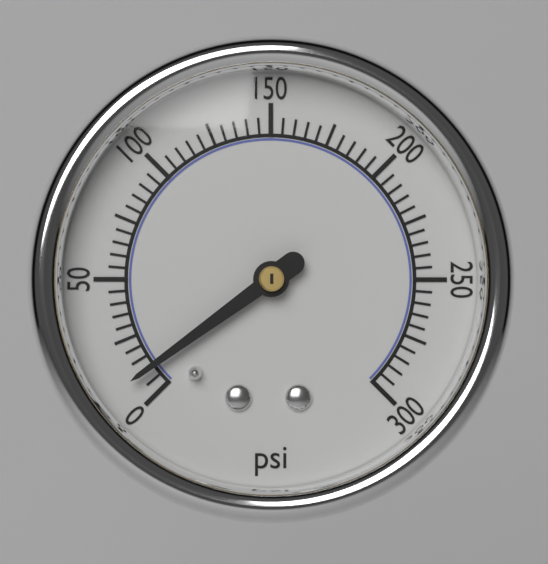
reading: 10 psi
